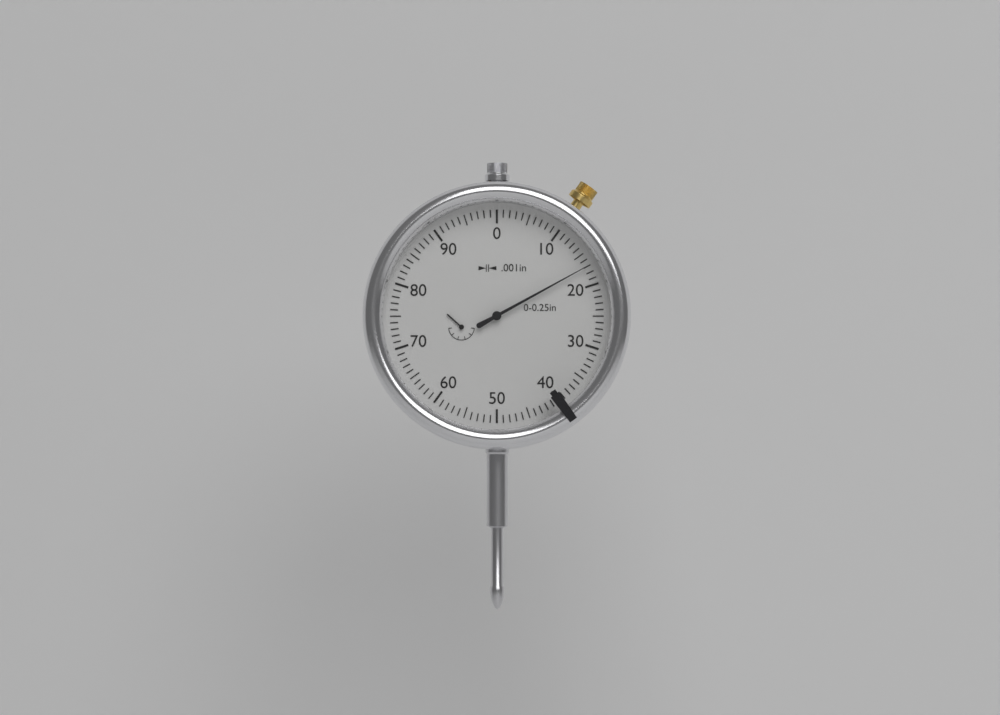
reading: 0.017 in
